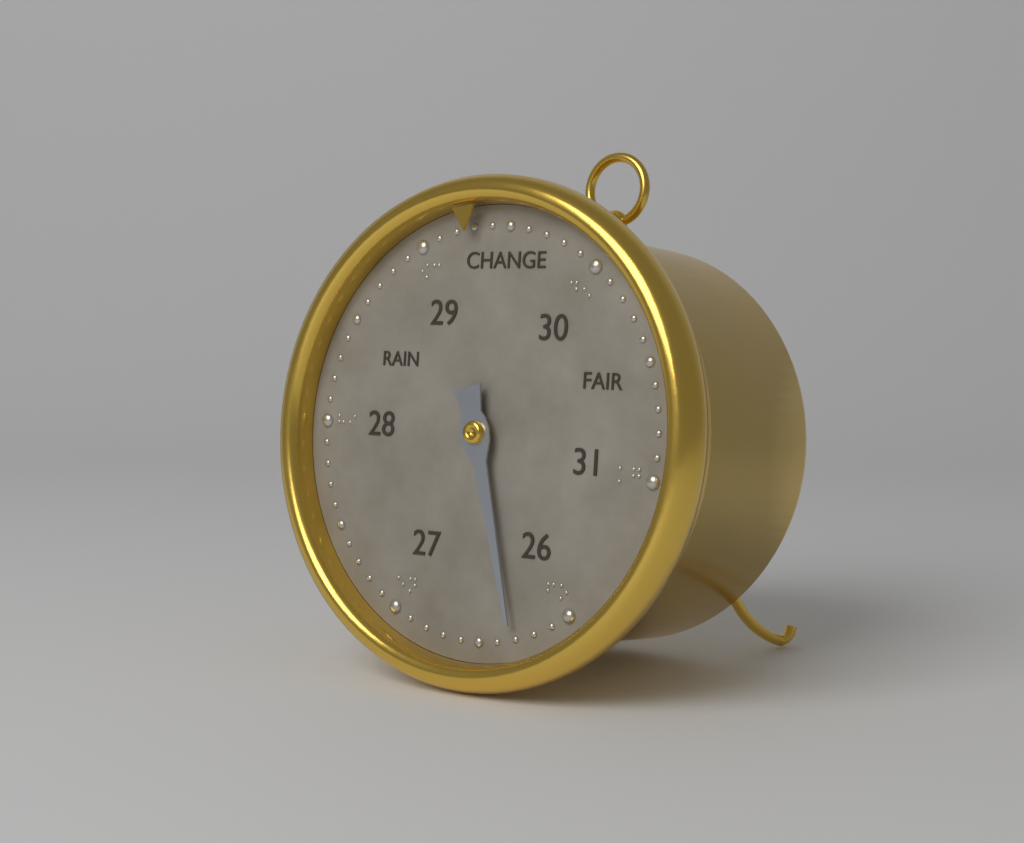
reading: 26.3 (no unit)
